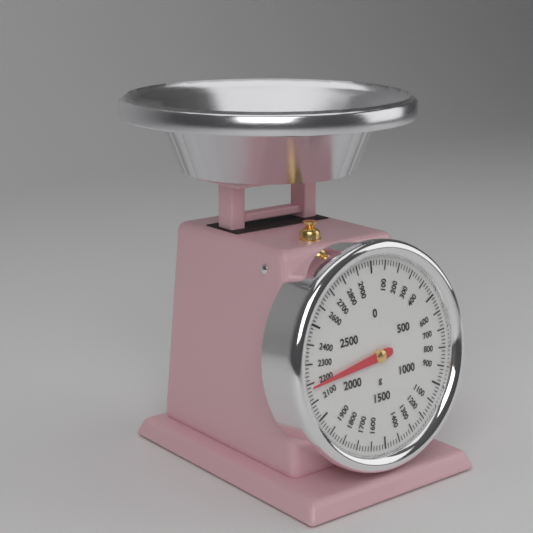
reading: 2180 g
